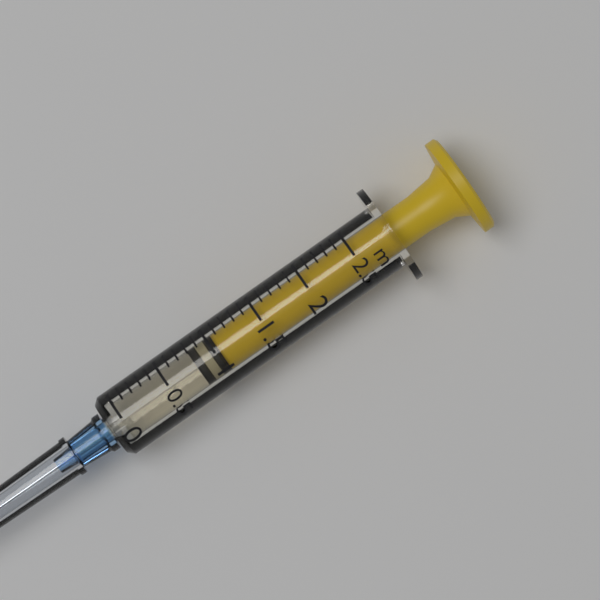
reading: 0.8 ml
